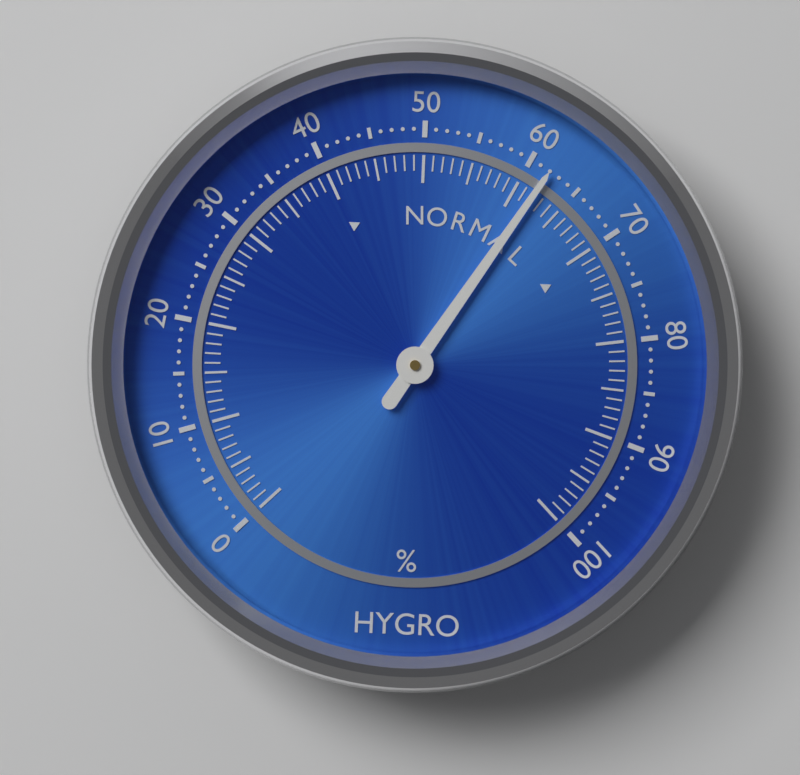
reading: 62 %
